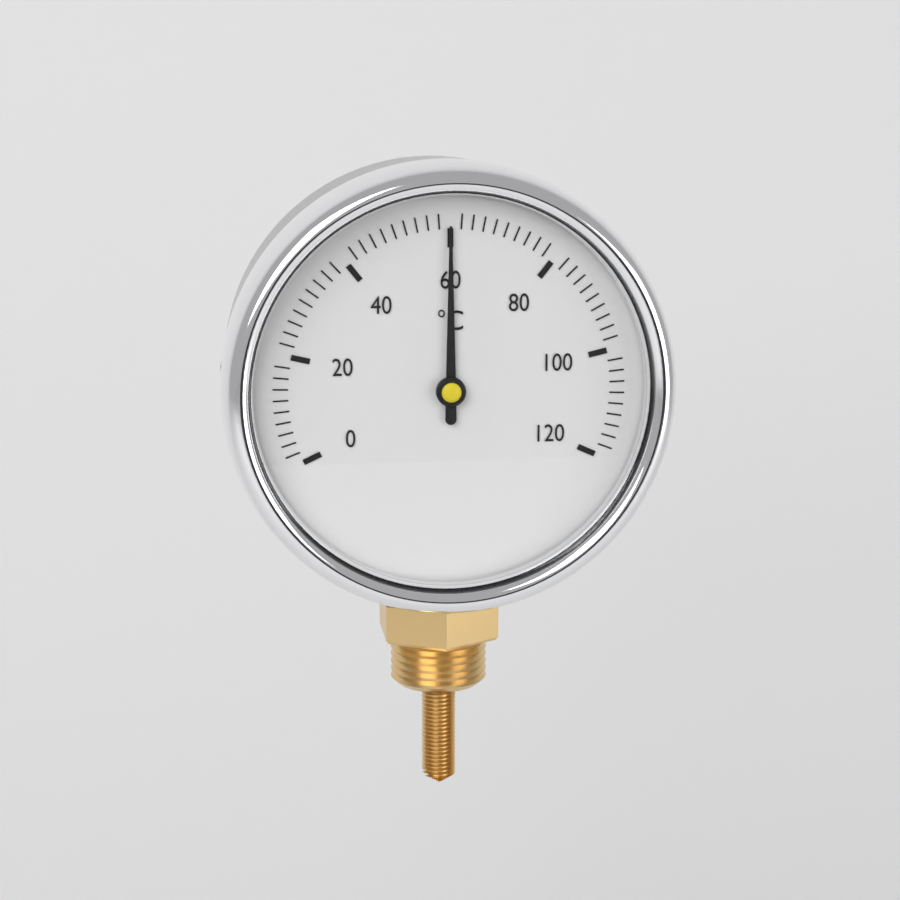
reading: 60 °C
